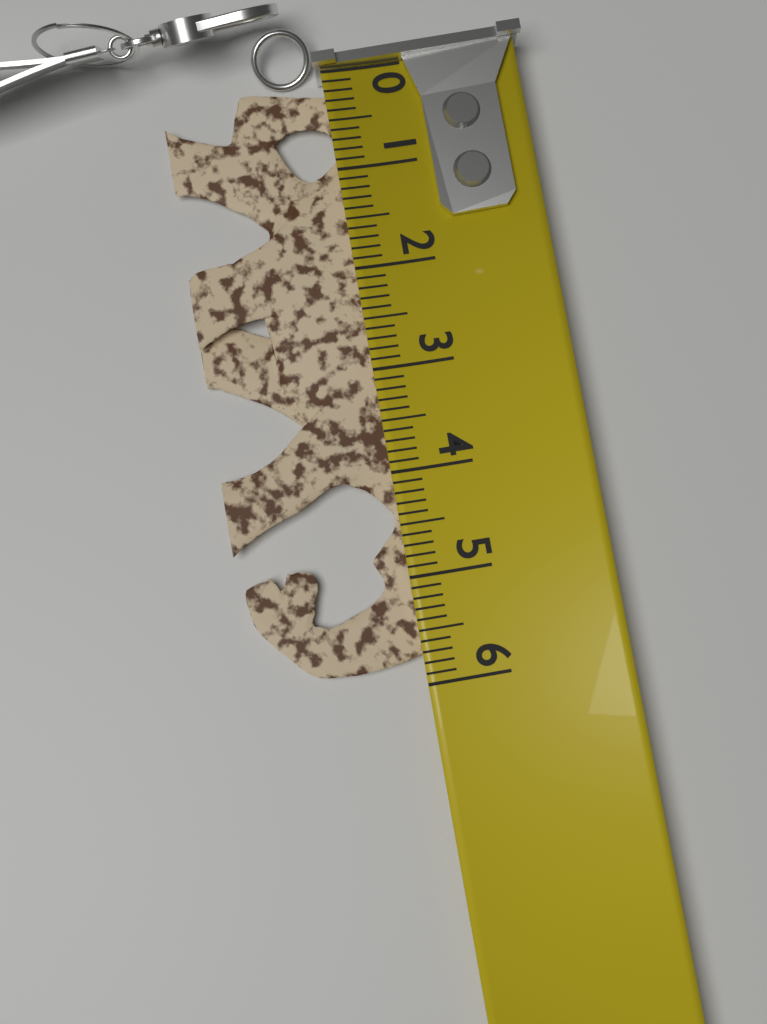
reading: 5.8 (no unit)
